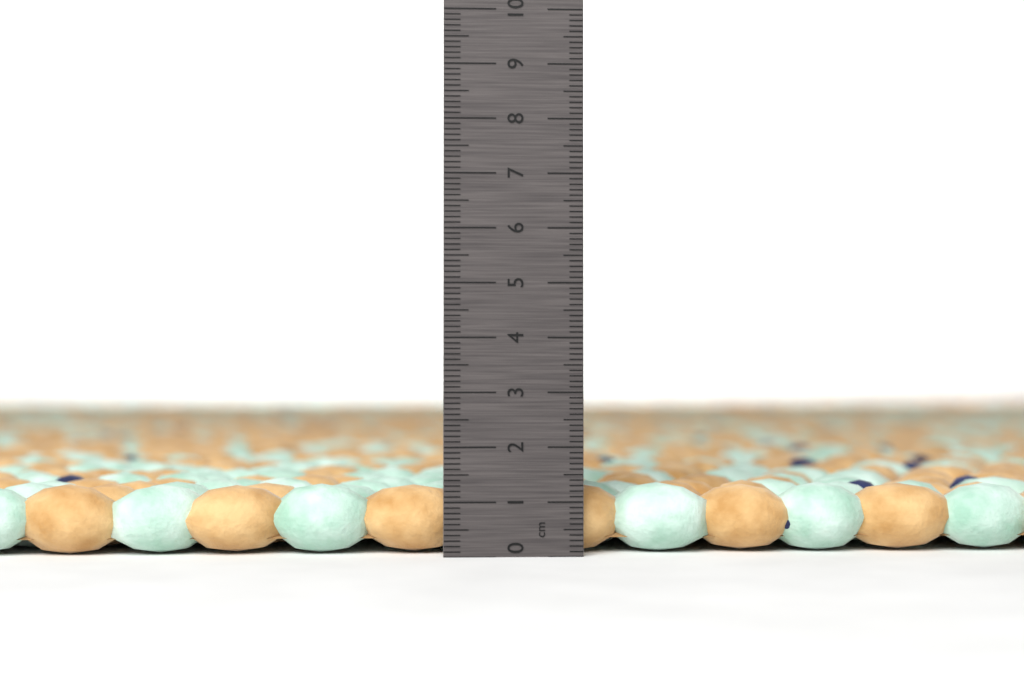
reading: 1.3 cm
